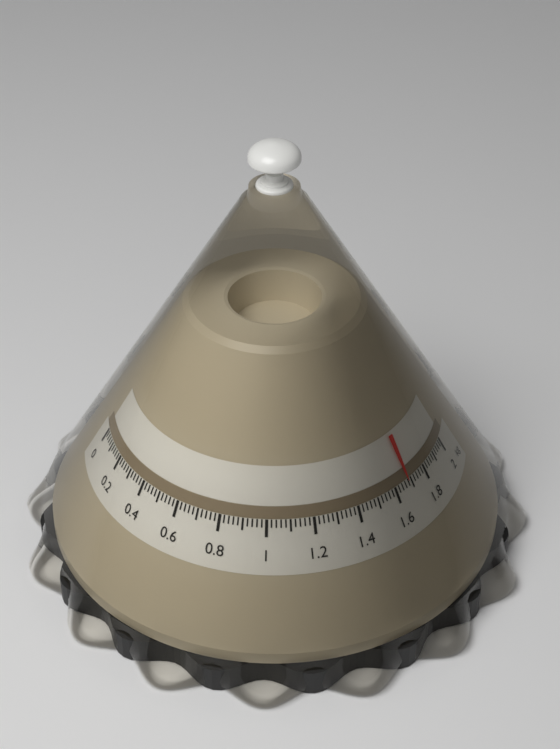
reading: 1.68 kg
